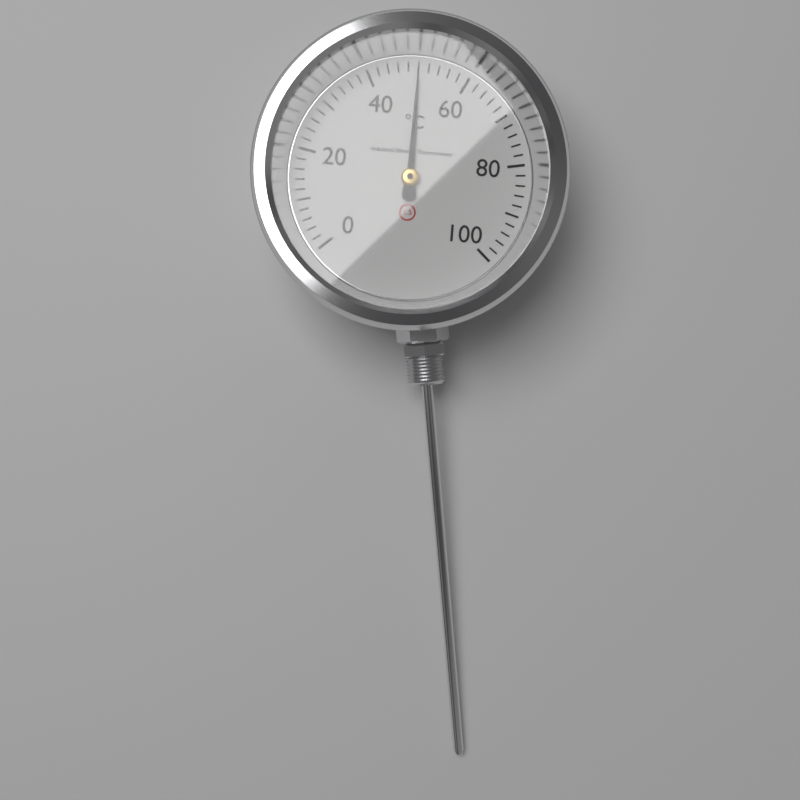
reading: 50 °C
